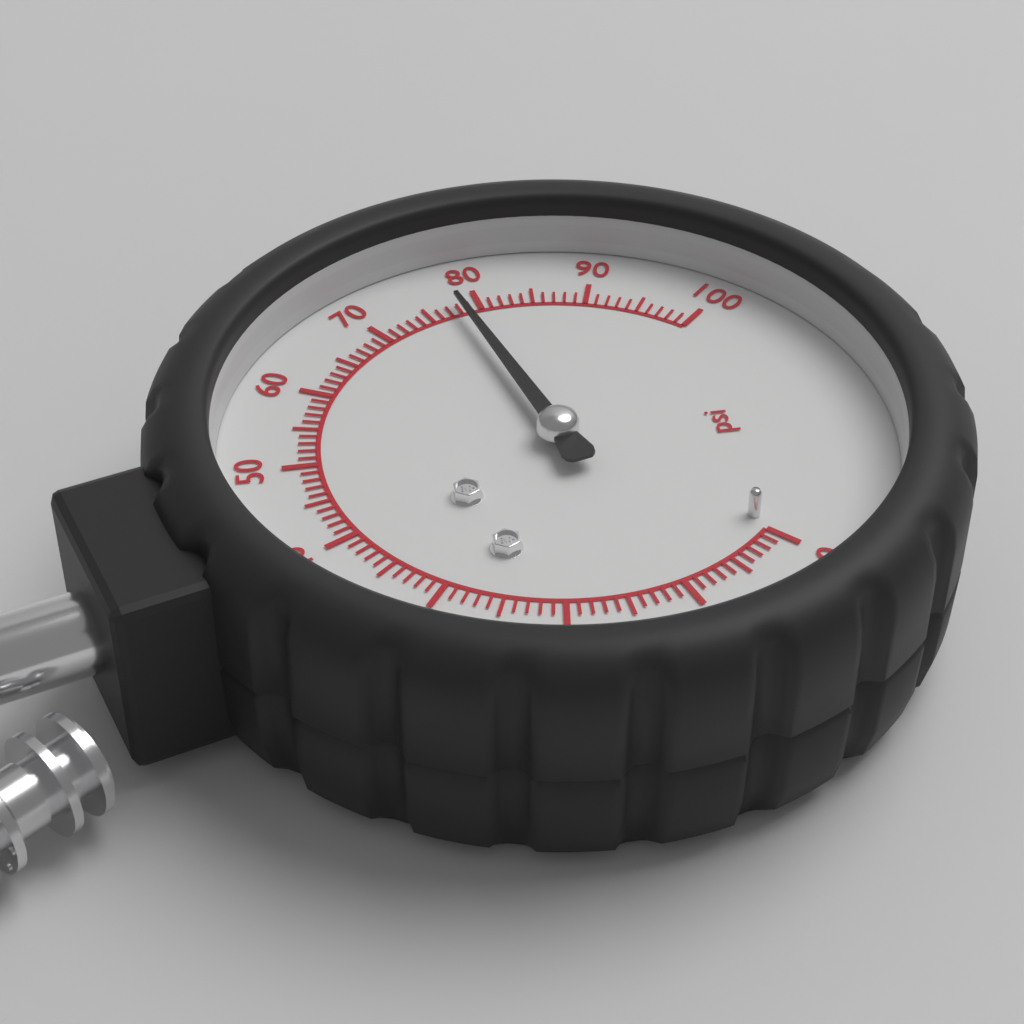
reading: 78 psi
